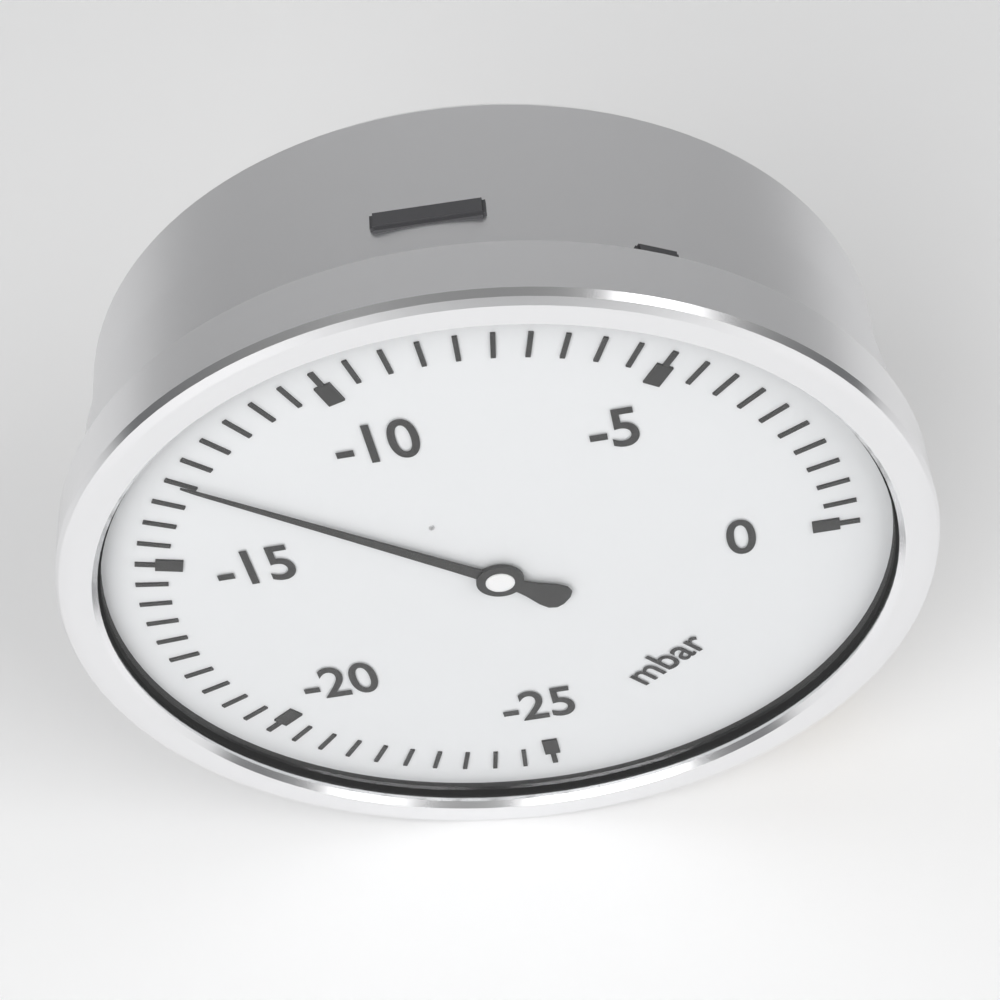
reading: -13.0 mbar
